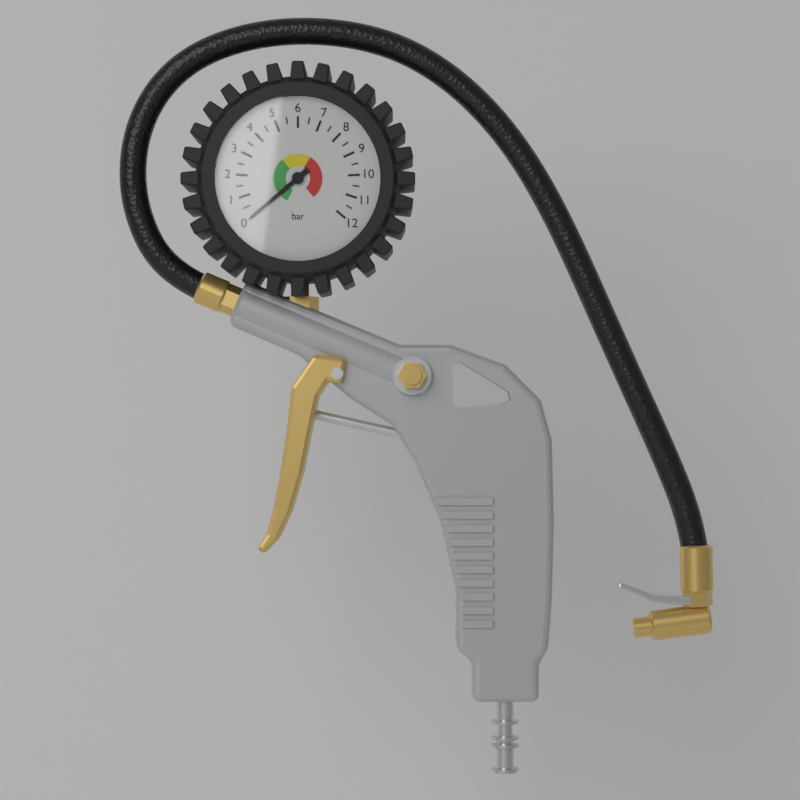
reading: 0.0 bar
